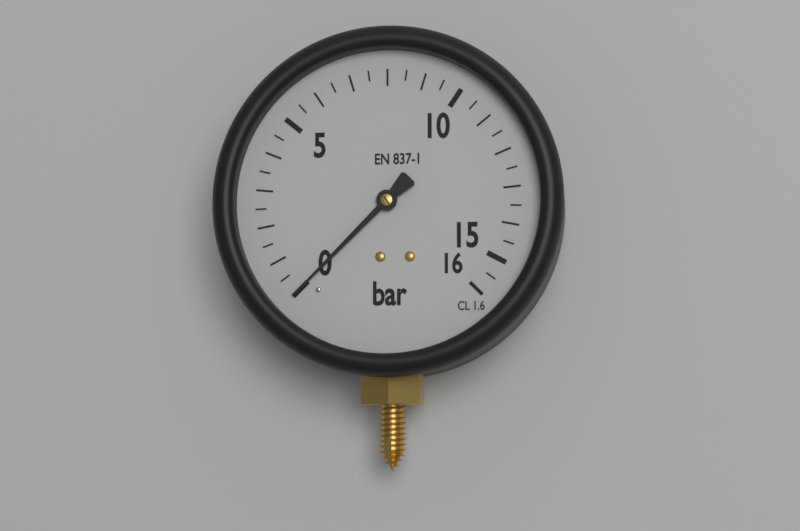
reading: 0.0 bar
